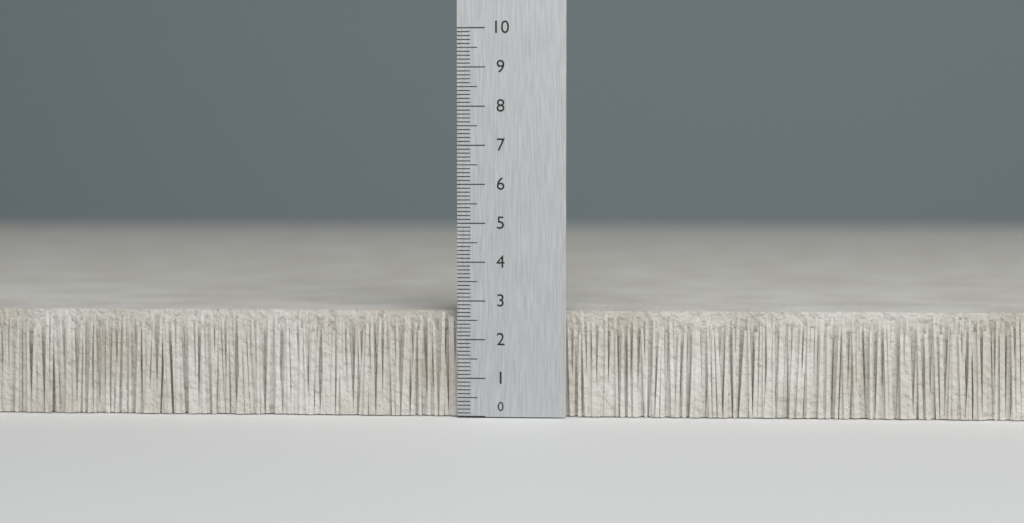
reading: 2.7 (no unit)
